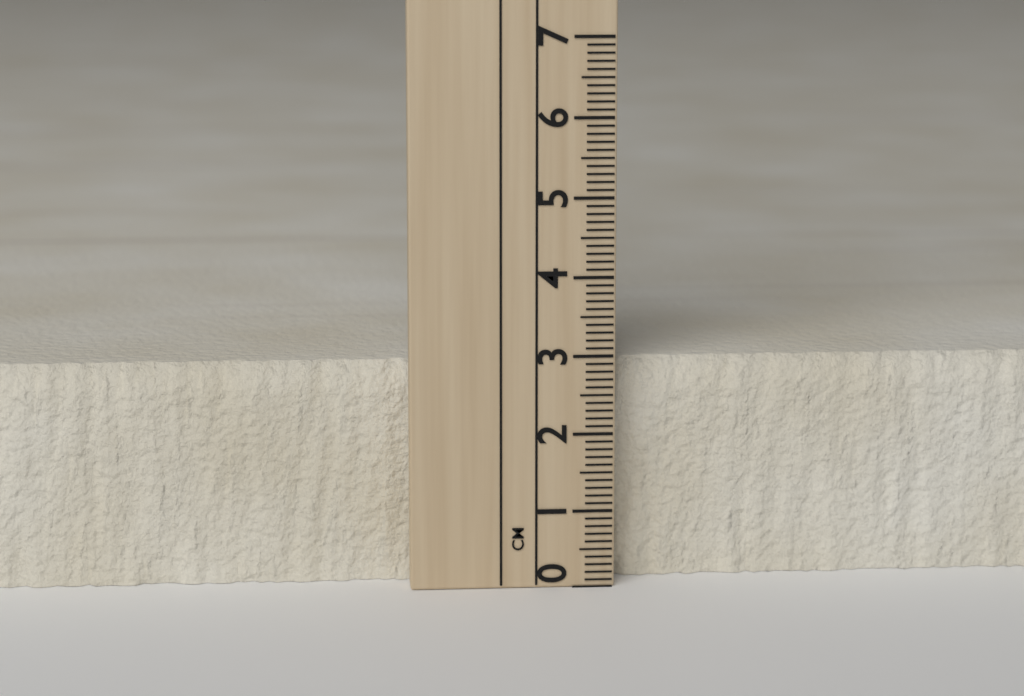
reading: 2.9 cm
